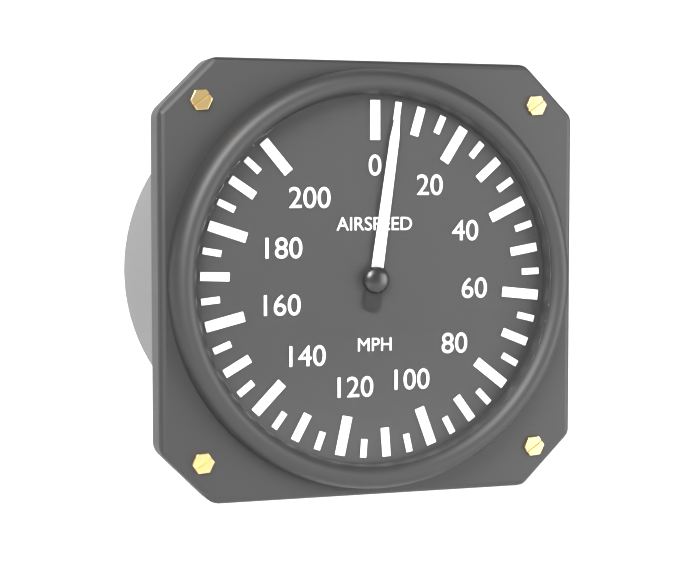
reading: 5 mph
